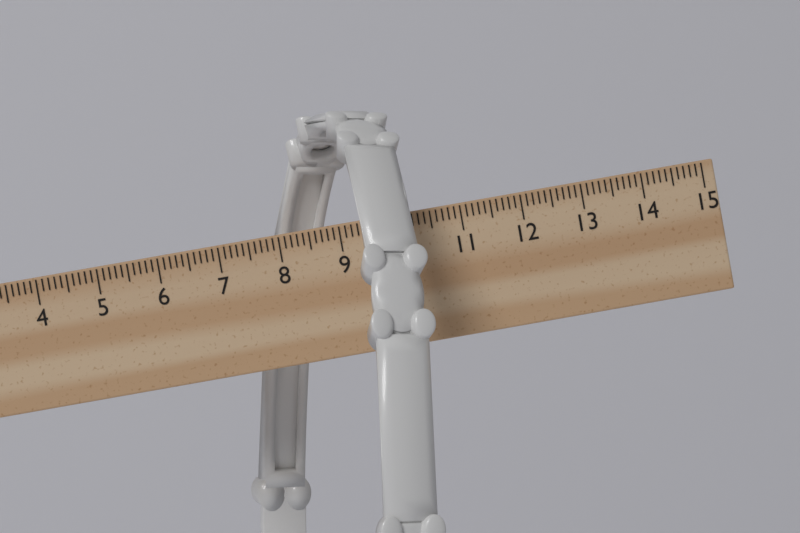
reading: 10.3 cm
